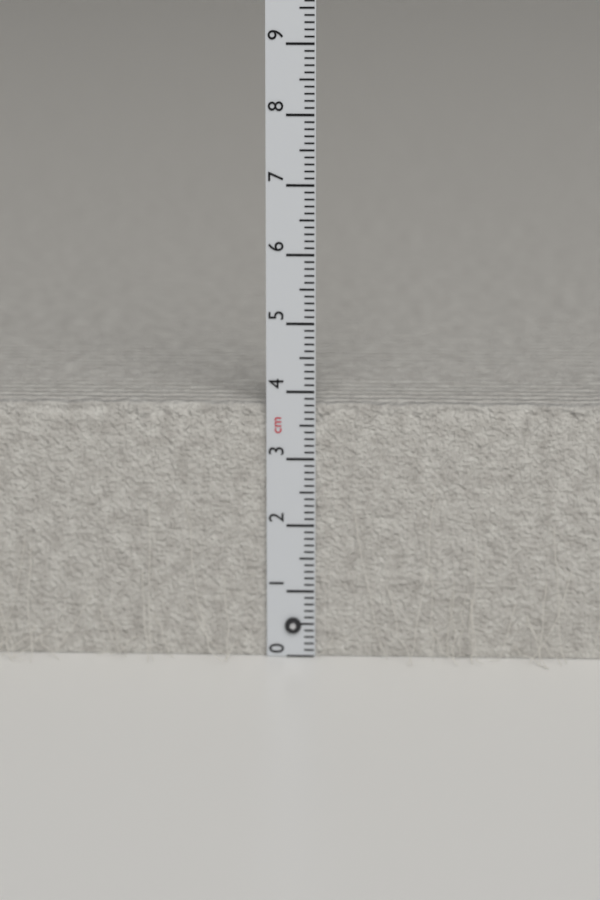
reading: 3.8 cm
